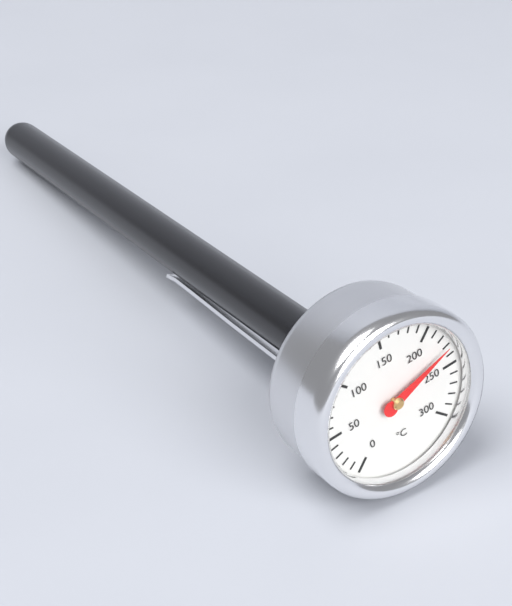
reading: 230 °C
